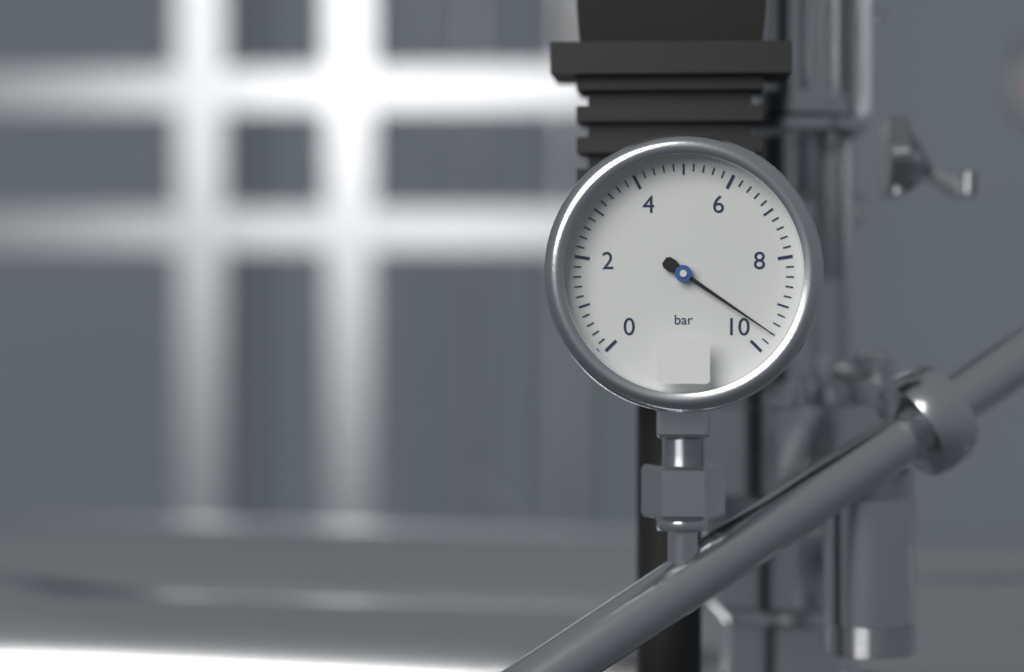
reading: 9.6 bar
